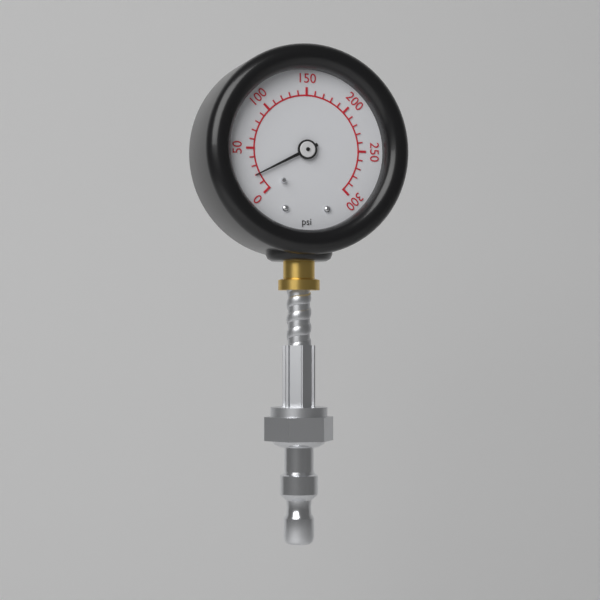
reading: 20 psi
